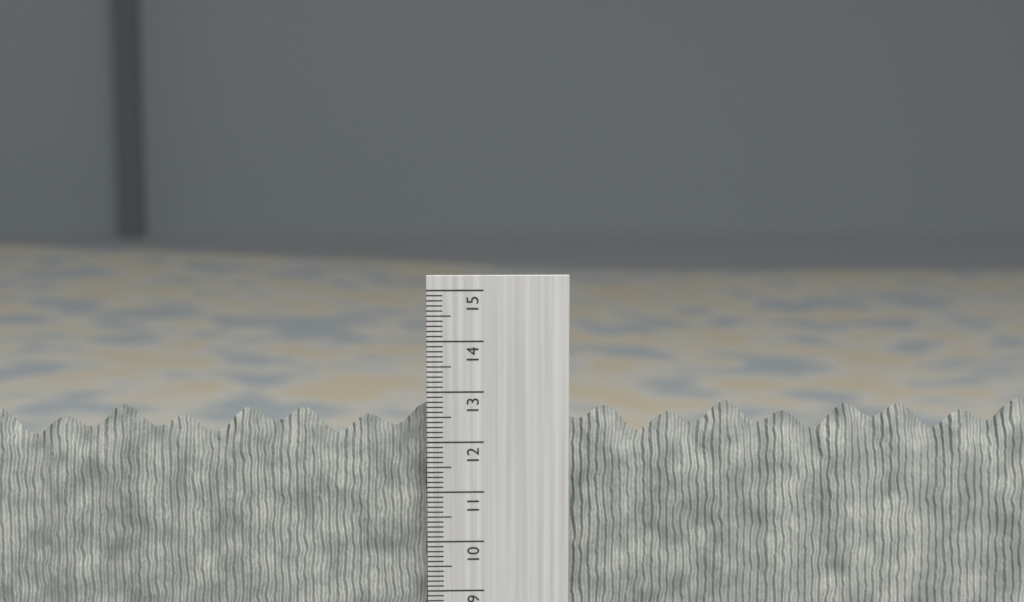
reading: 12.7 cm
